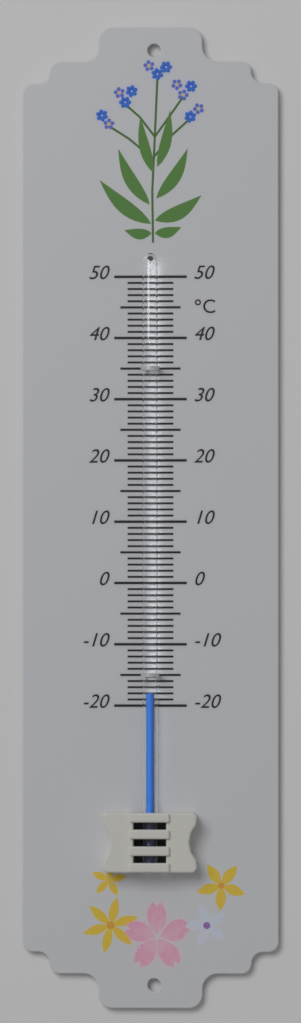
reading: -18 °C
